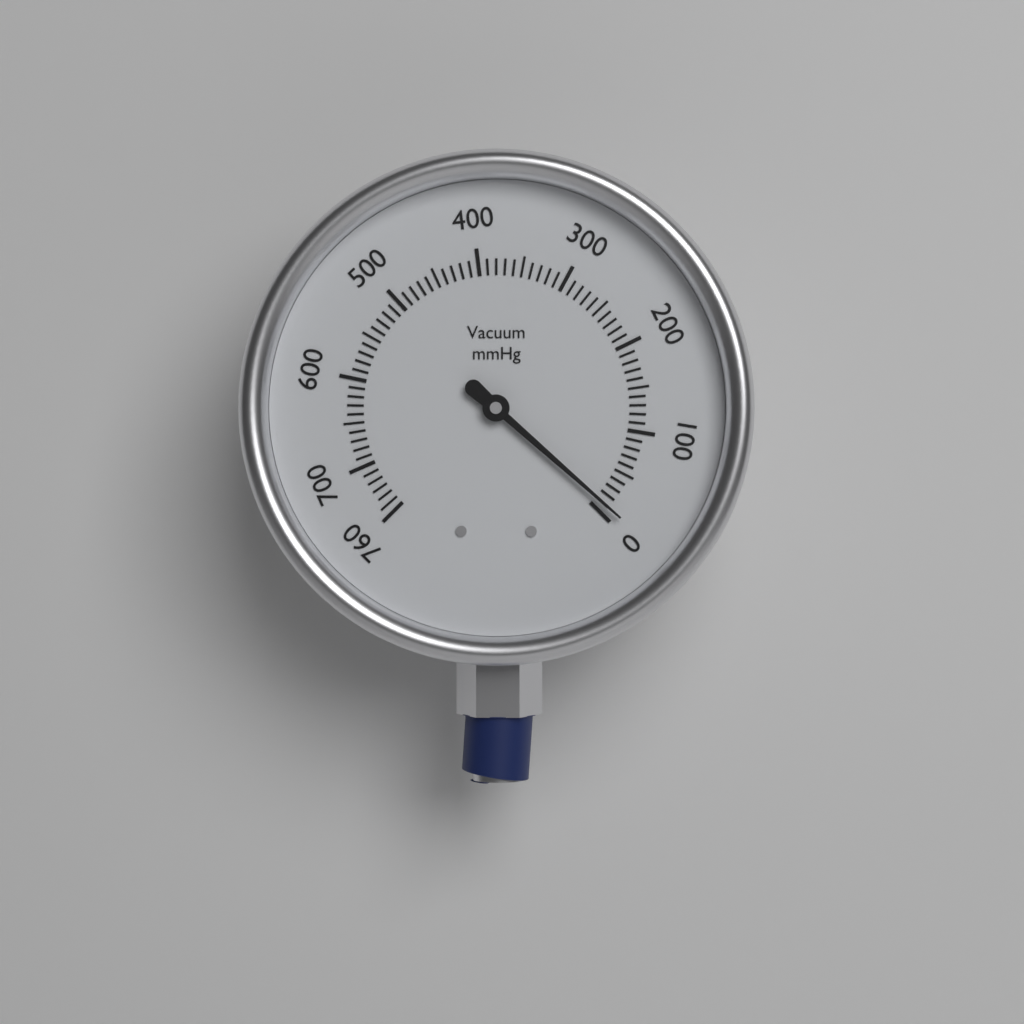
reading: 10 mmHg
